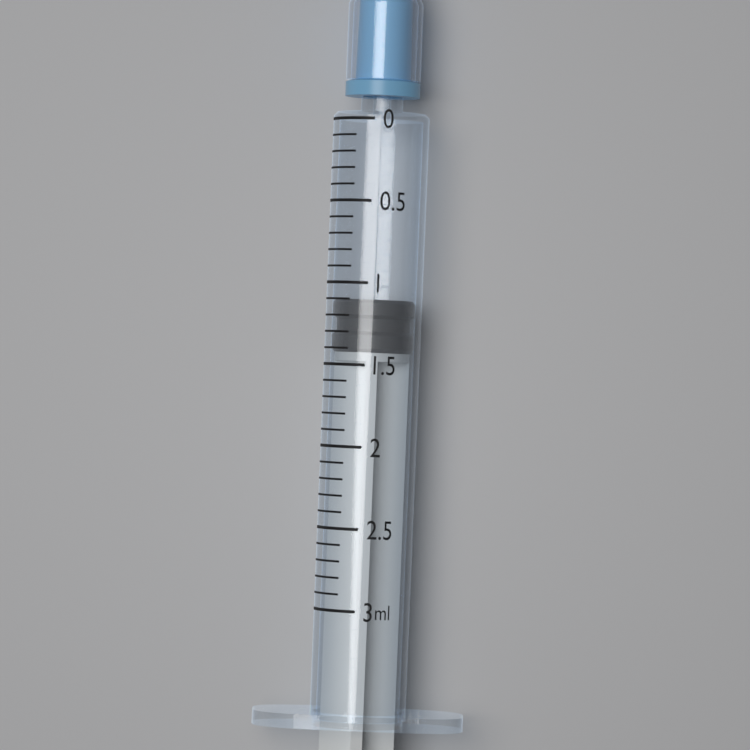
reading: 1.1 ml
